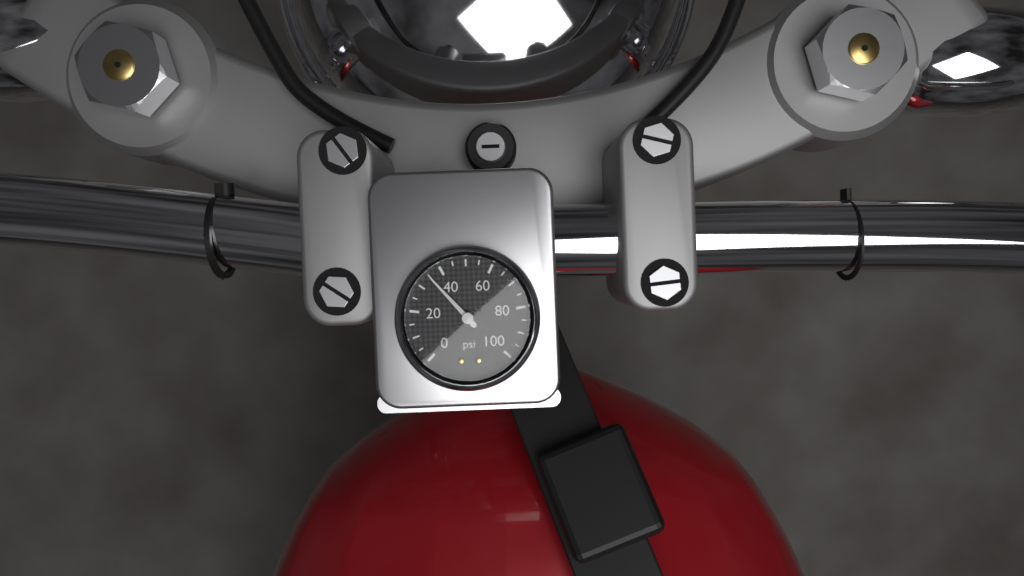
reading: 35 psi
